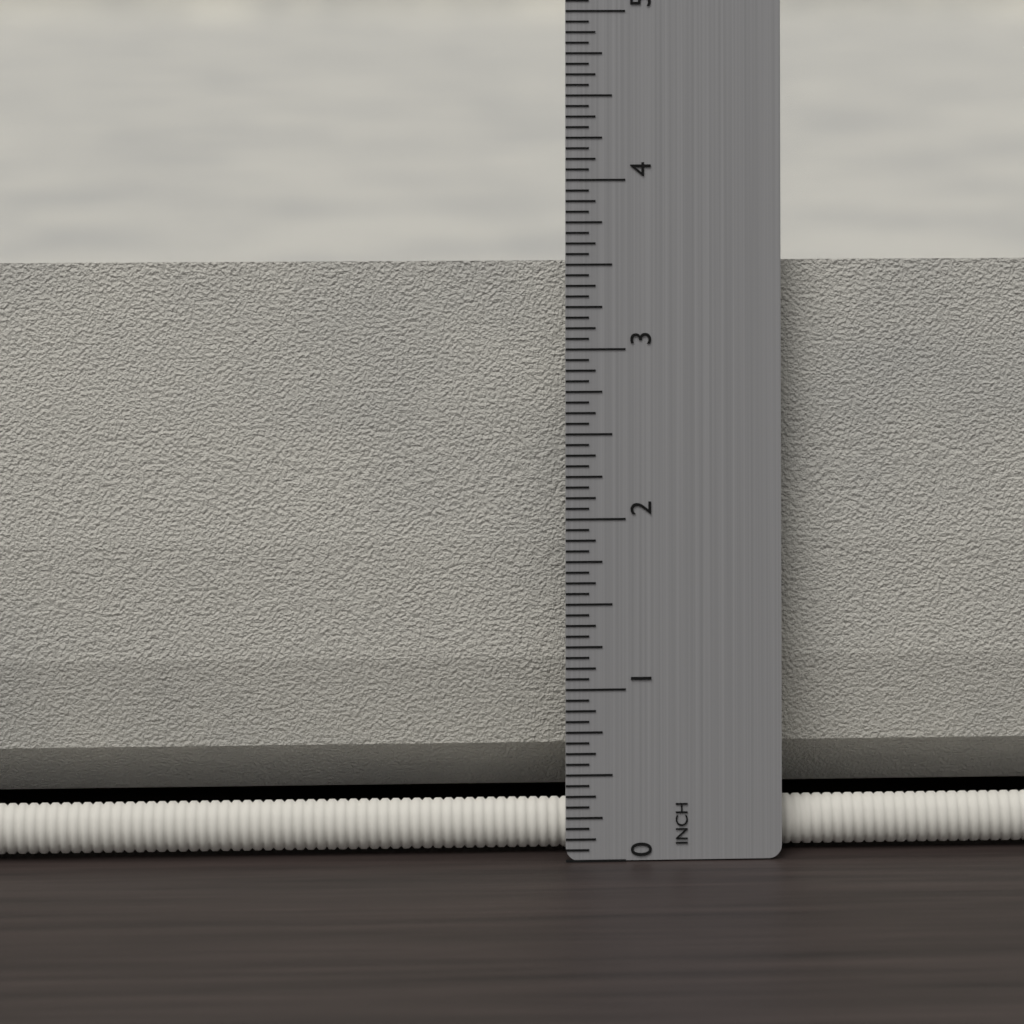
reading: 3.5000 in
